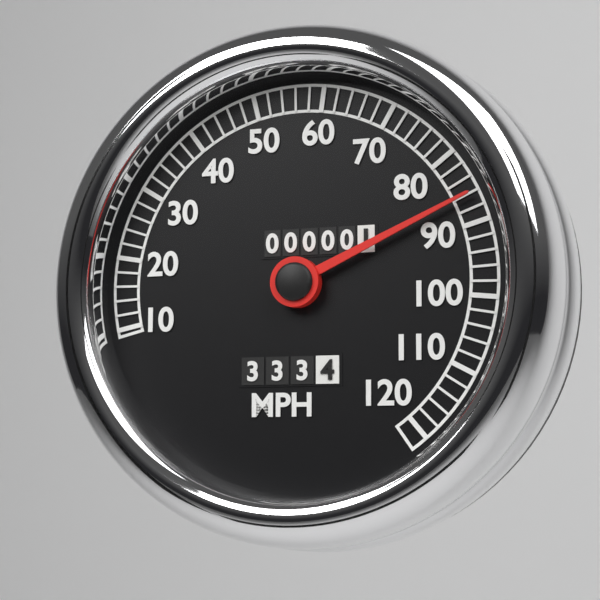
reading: 86 MPH
